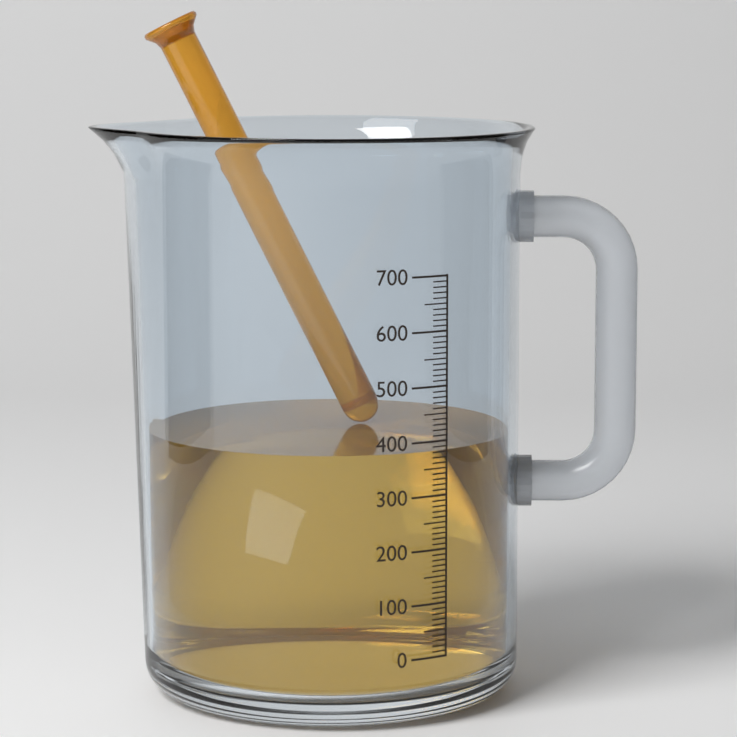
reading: 380 (no unit)
